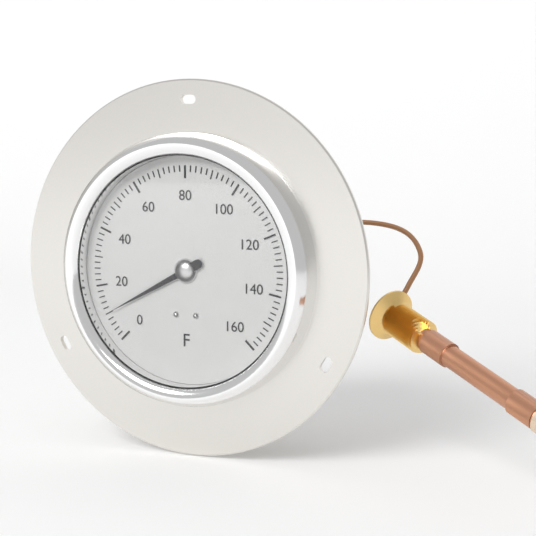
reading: 10 °F
